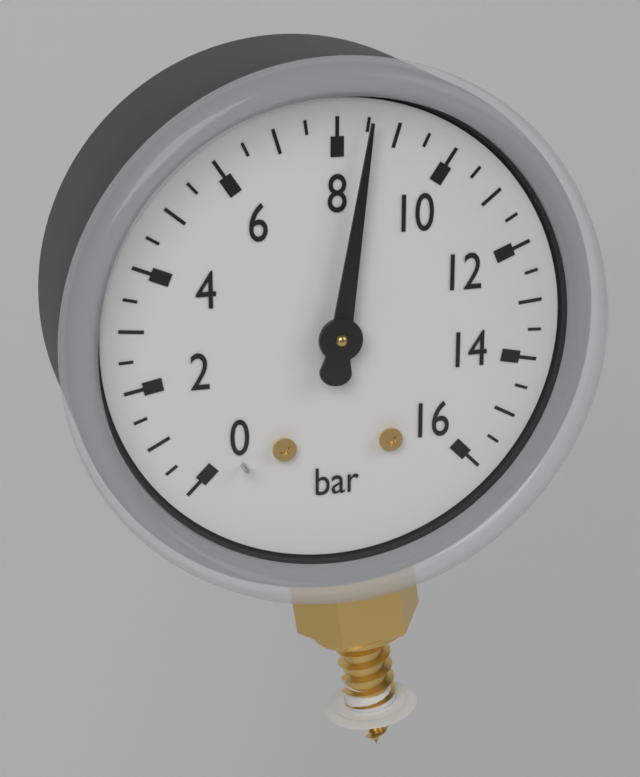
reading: 8.5 bar
